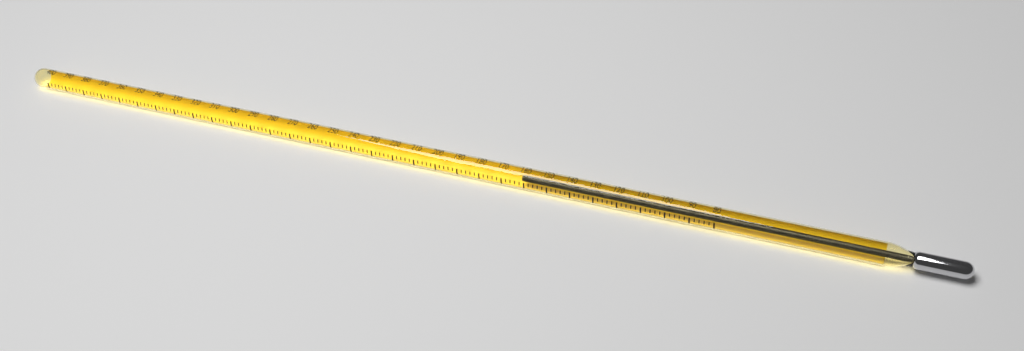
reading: 162 (no unit)
